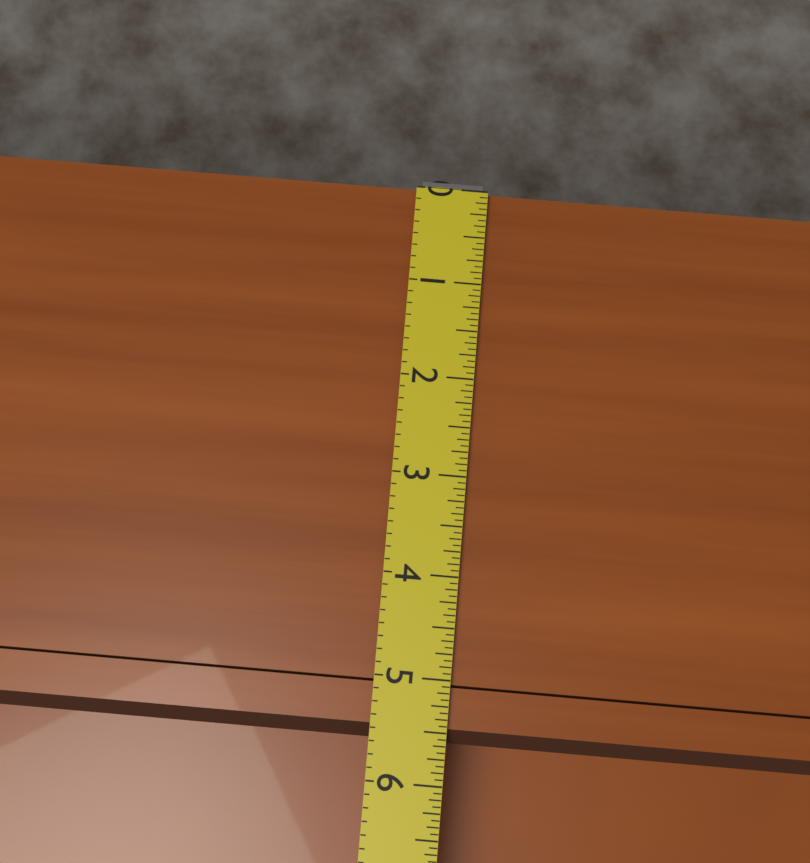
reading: 5.6250 (no unit)
